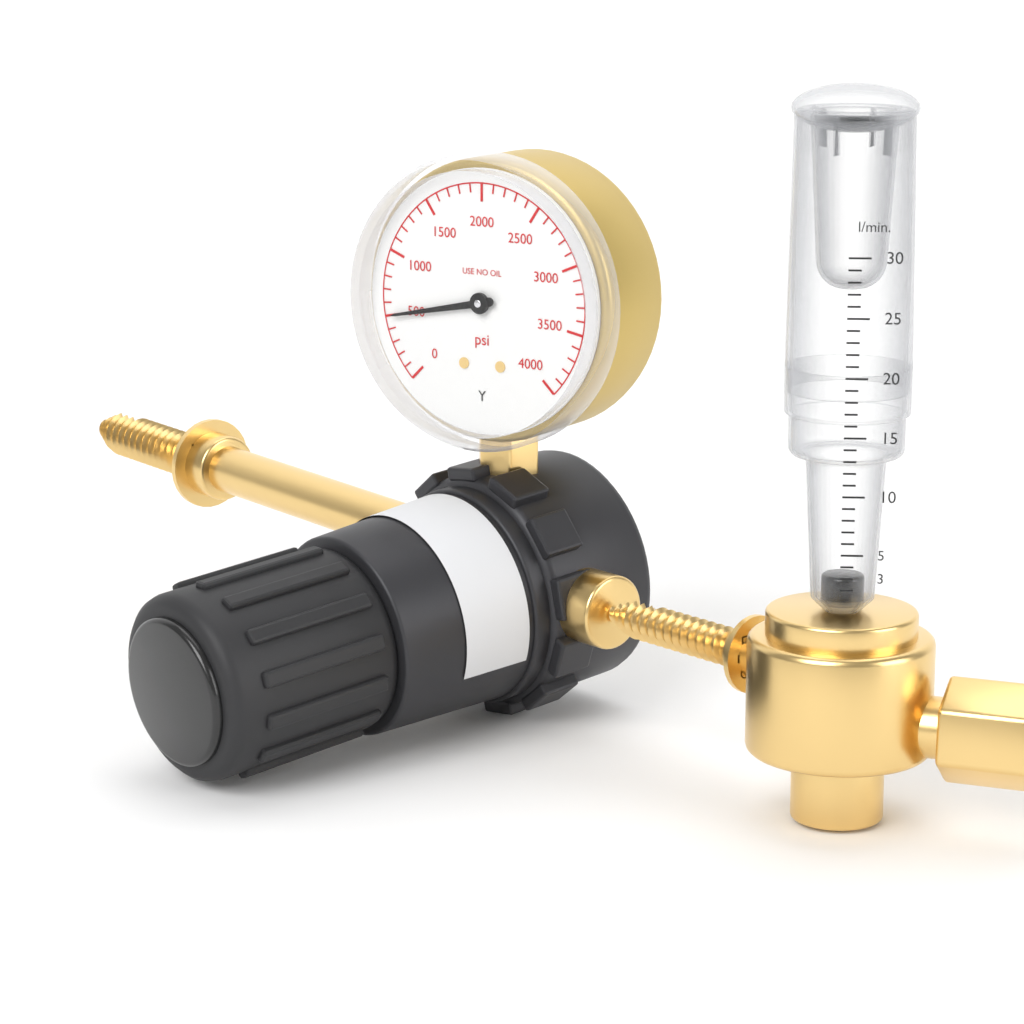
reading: 500 psi
